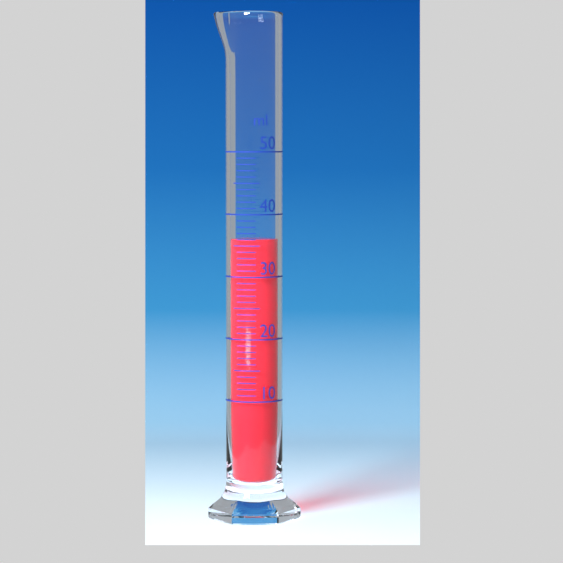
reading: 36 ml
